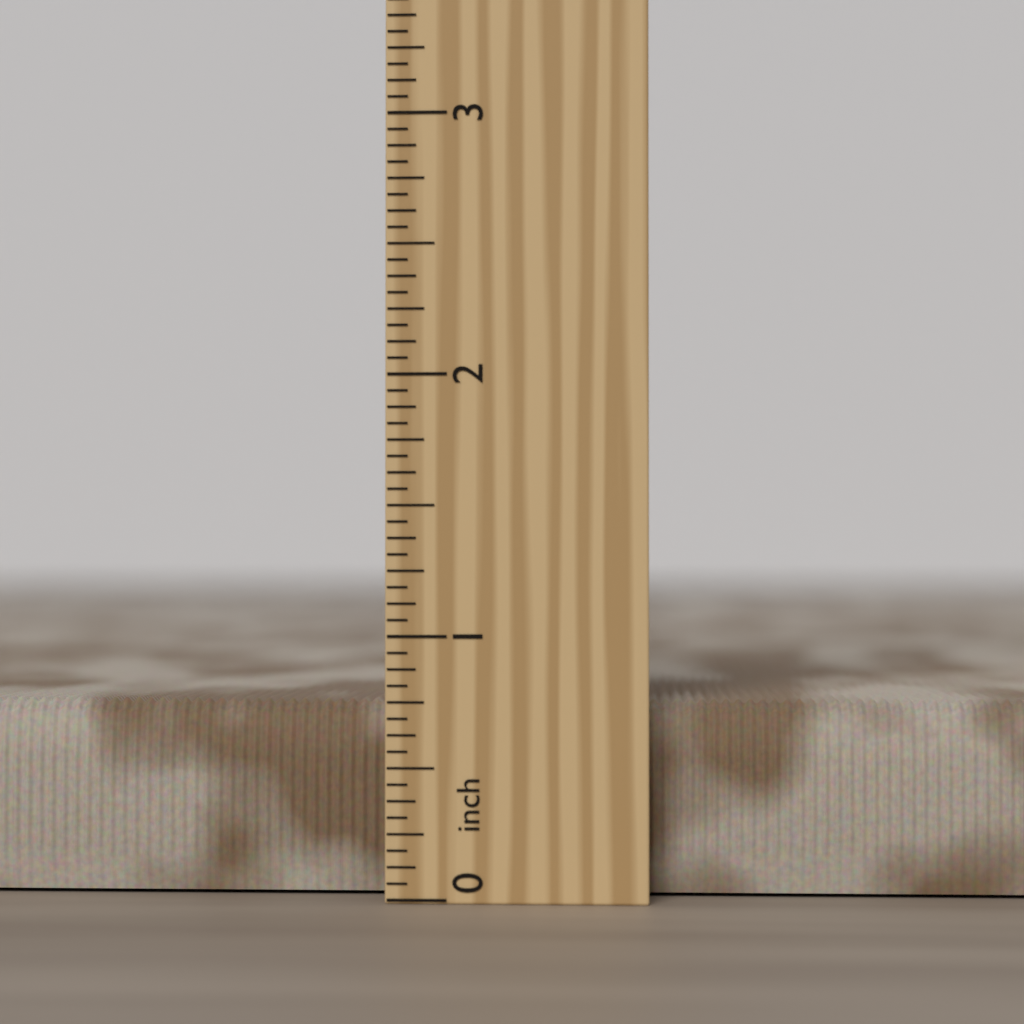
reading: 0.7500 inch
